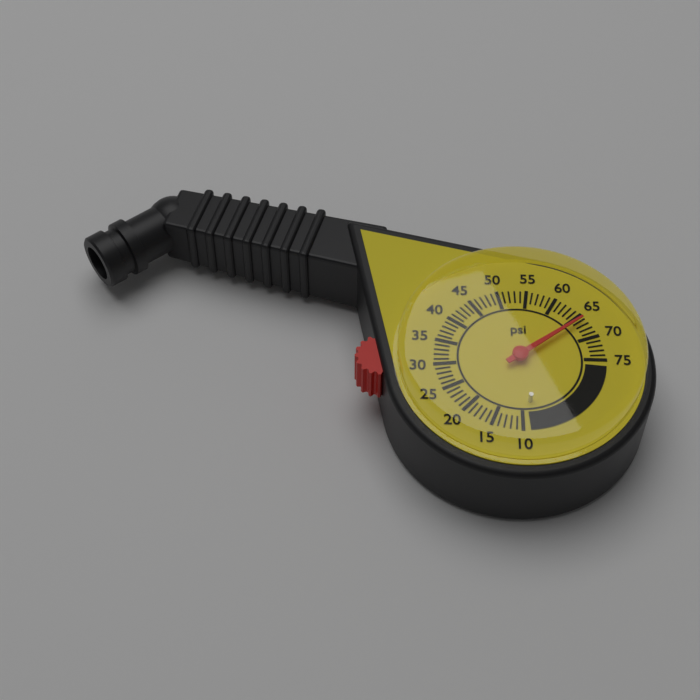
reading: 66 psi
